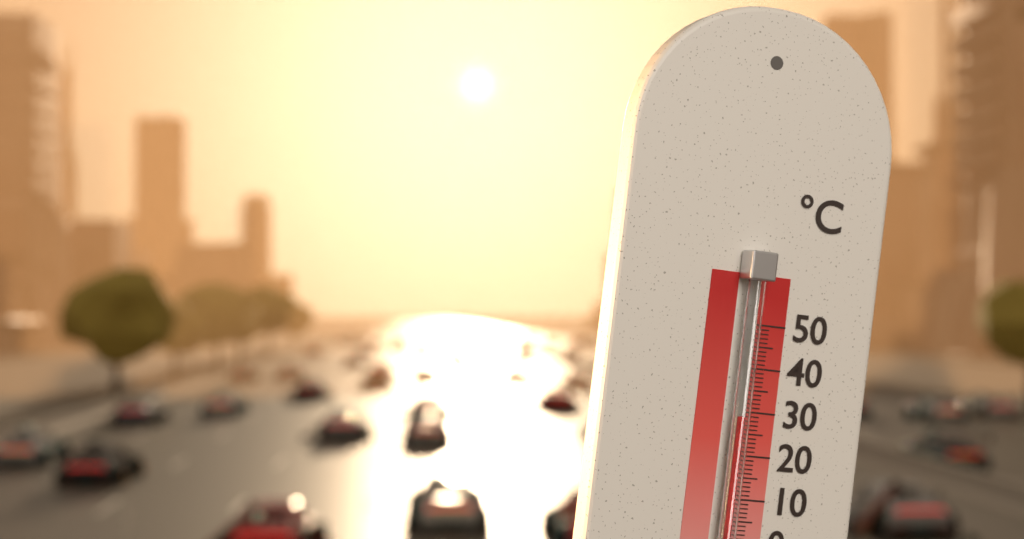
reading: 29 °C
